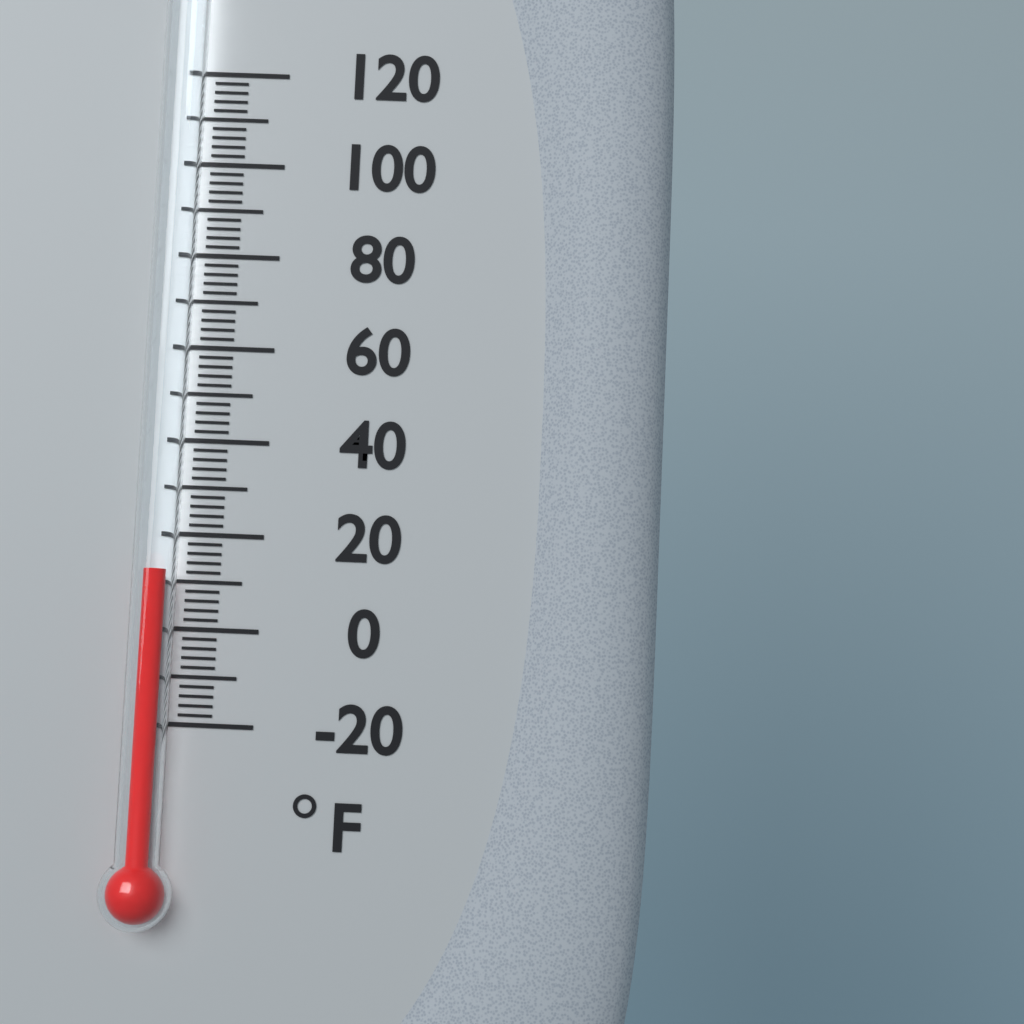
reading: 12 °F
